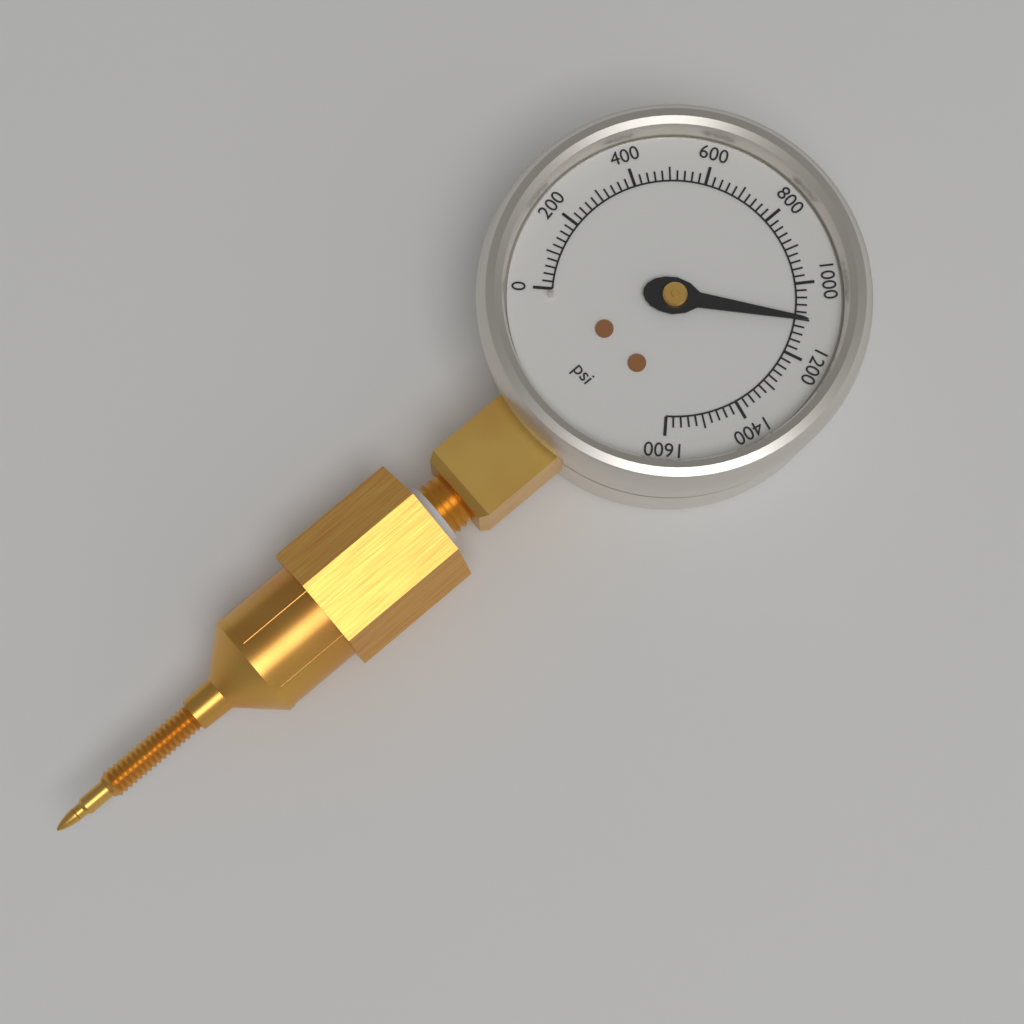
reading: 1100 psi
